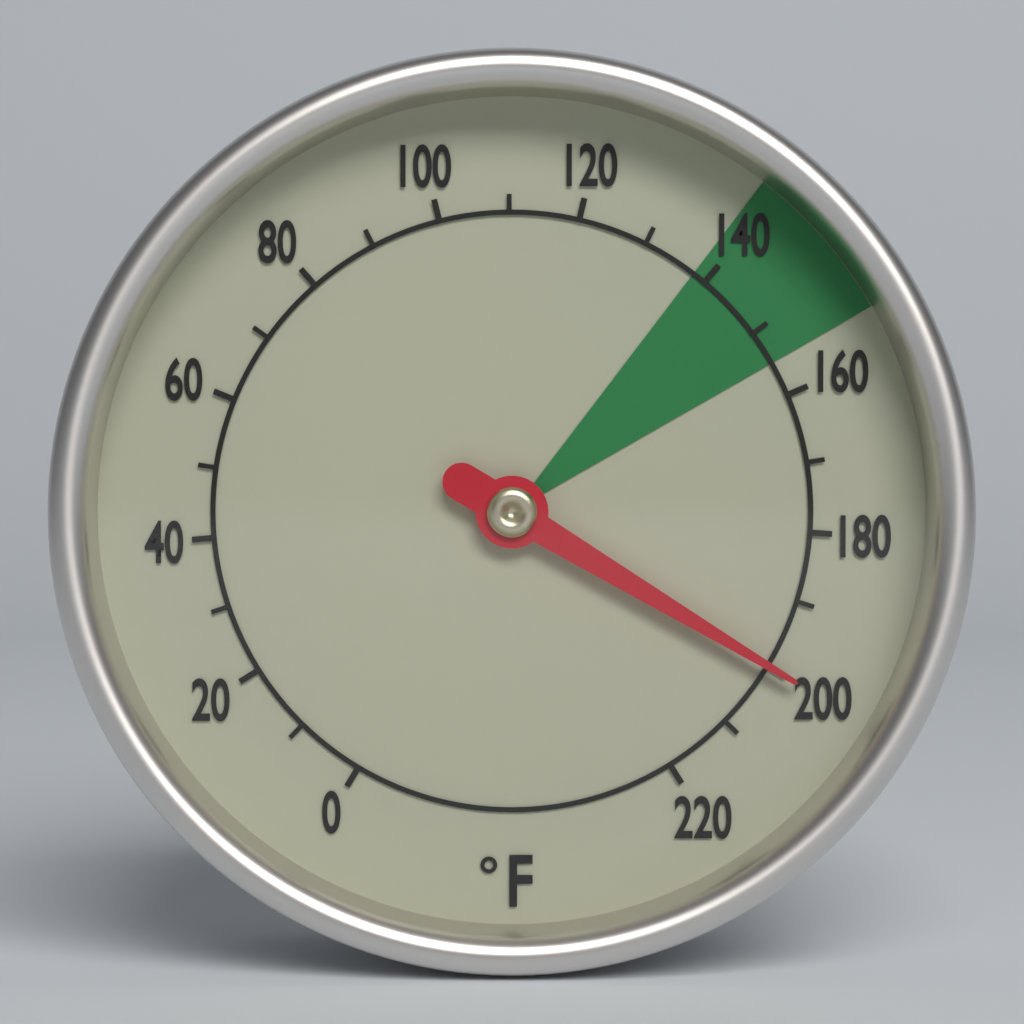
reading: 200 °F
